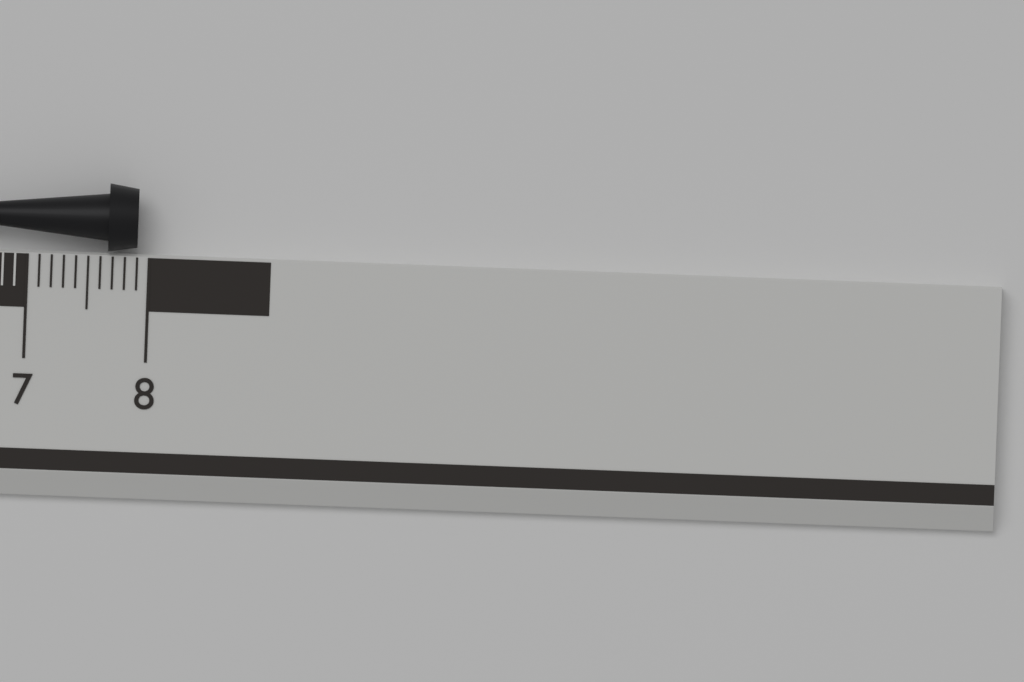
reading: 7.9 cm
